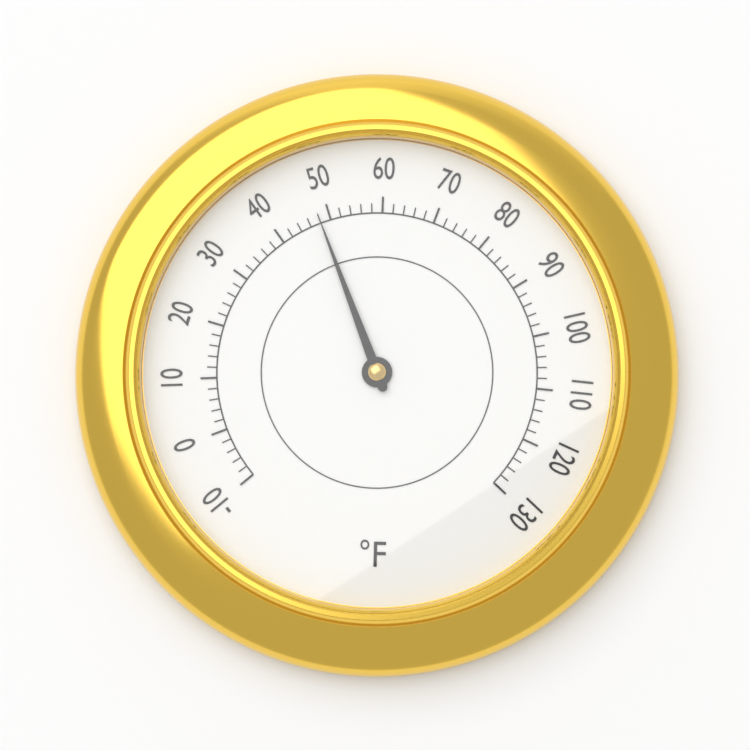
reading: 48 °F
